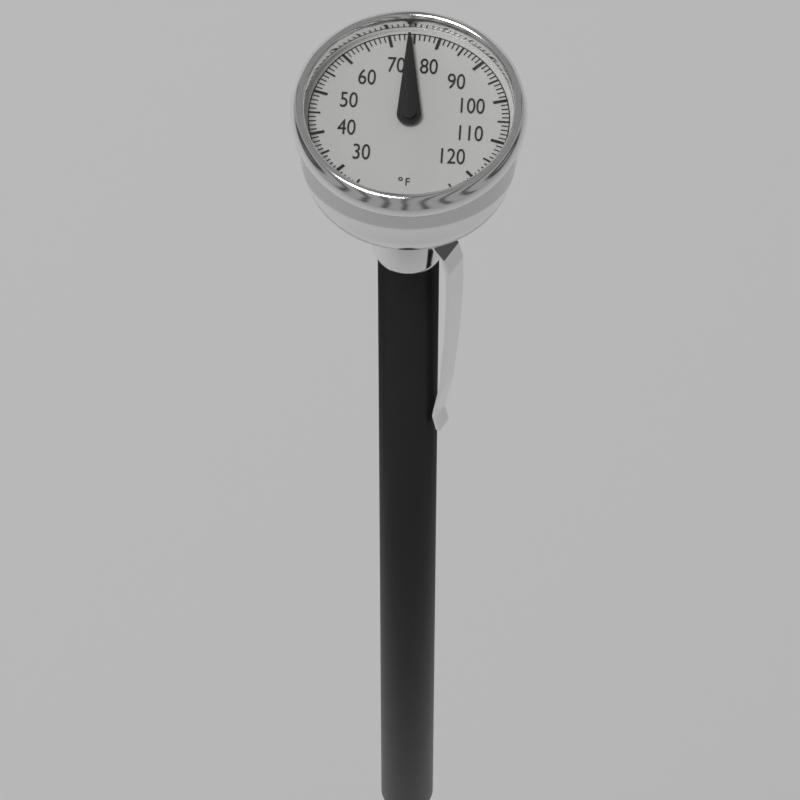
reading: 74 °F
